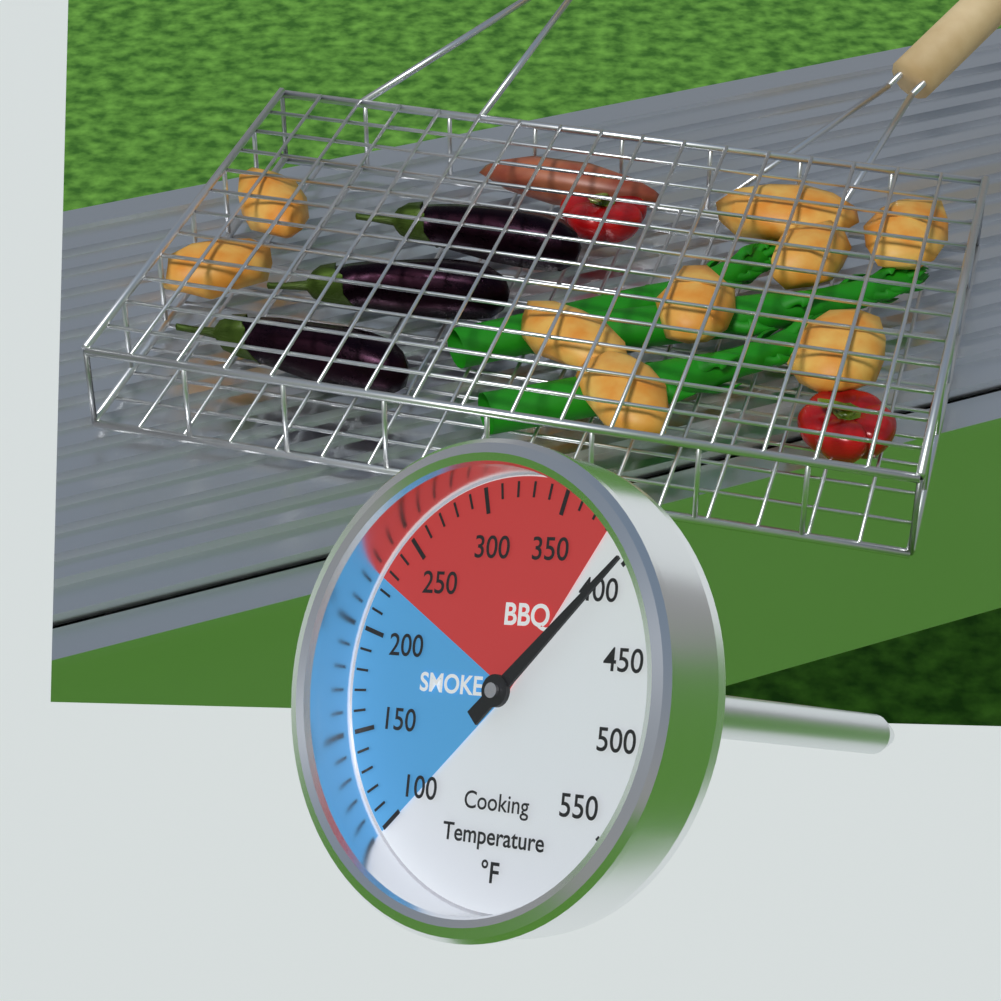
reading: 400 °F
